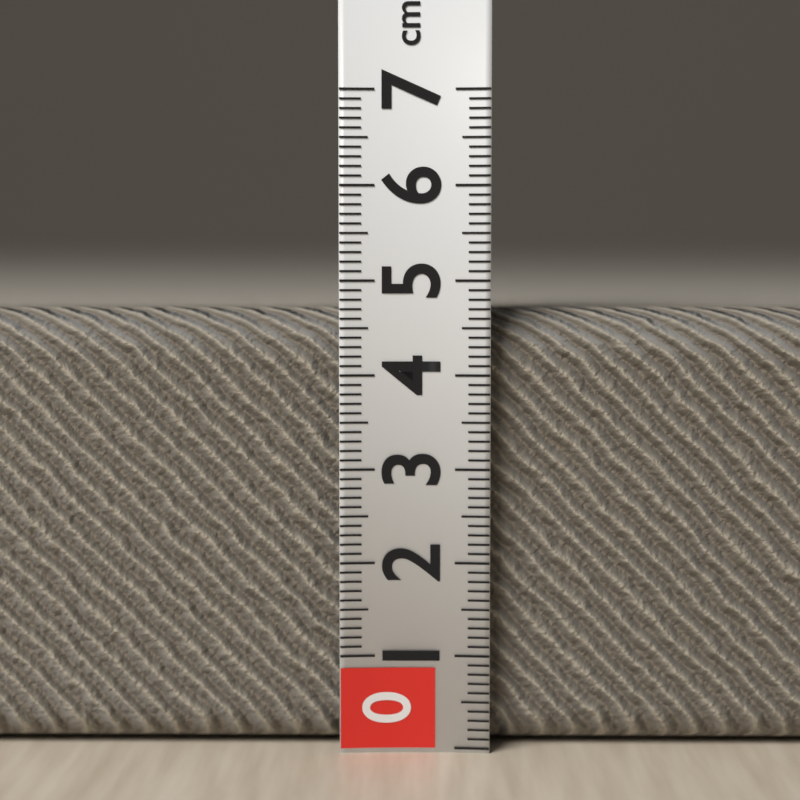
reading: 4.7 cm
